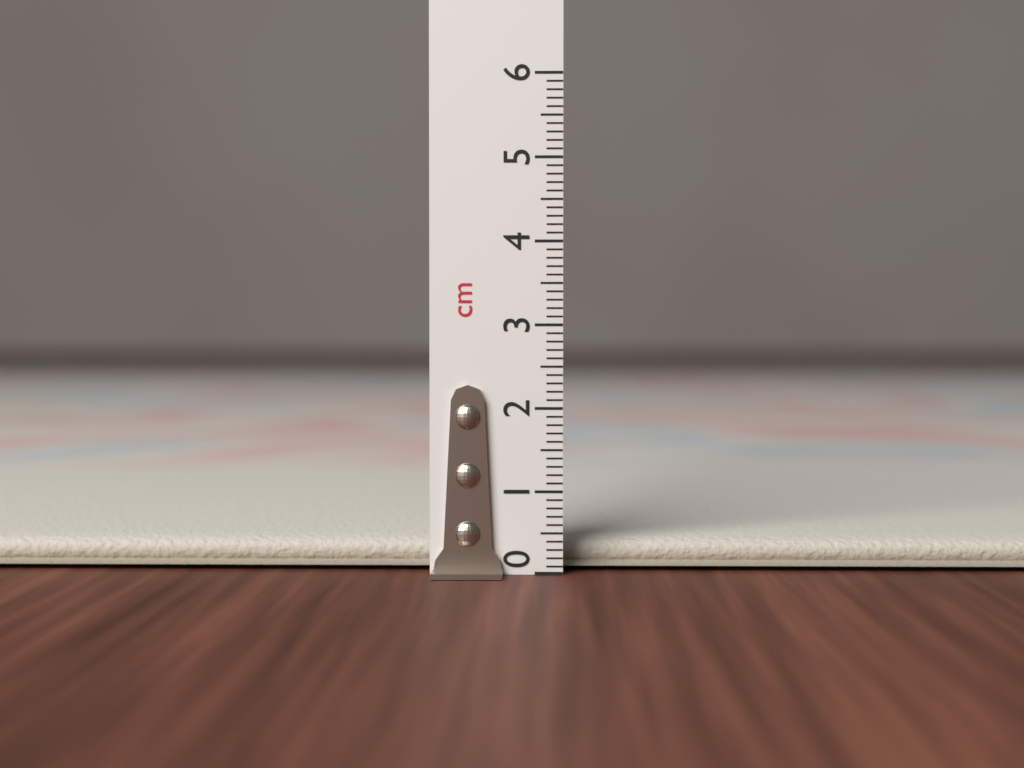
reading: 0.4 cm
